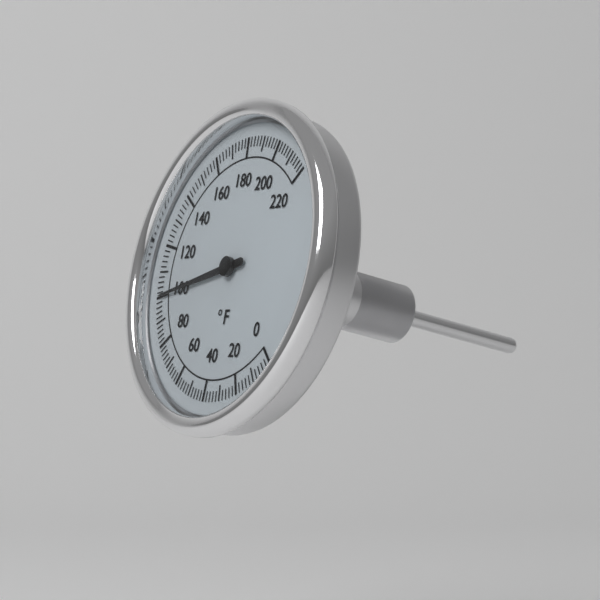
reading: 100 °F
